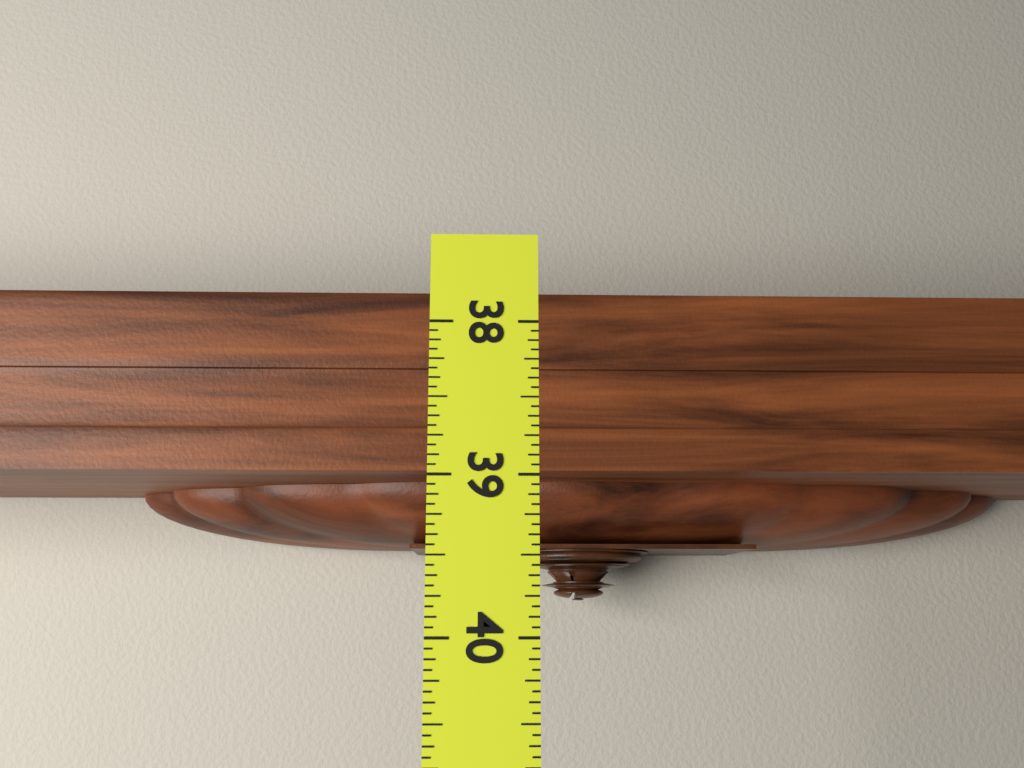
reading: 39.7500 (no unit)
